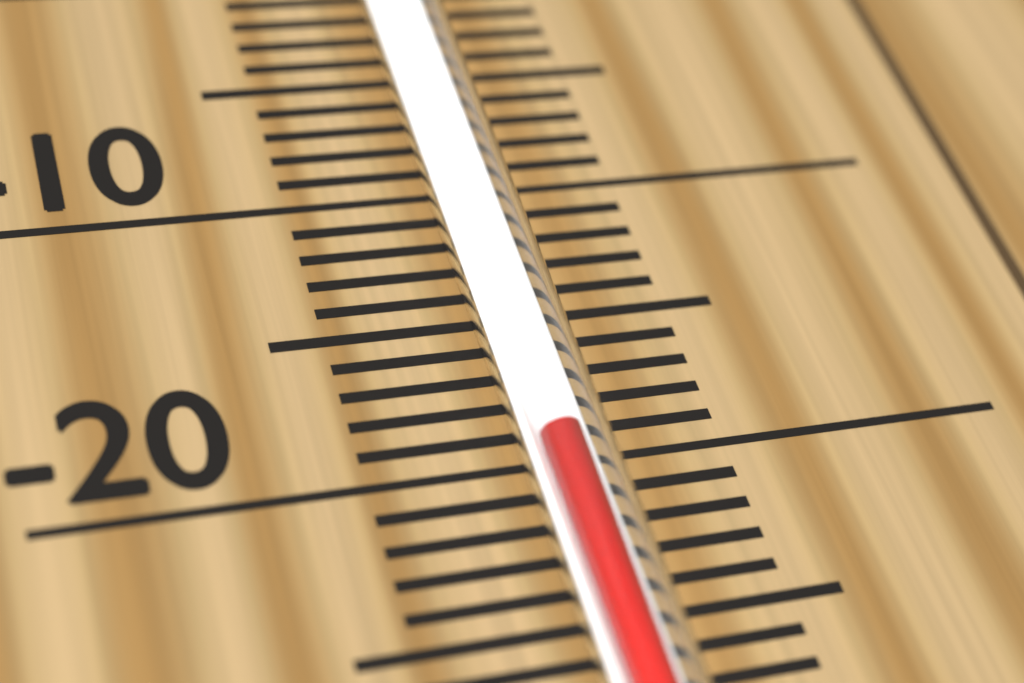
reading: -20 °C
